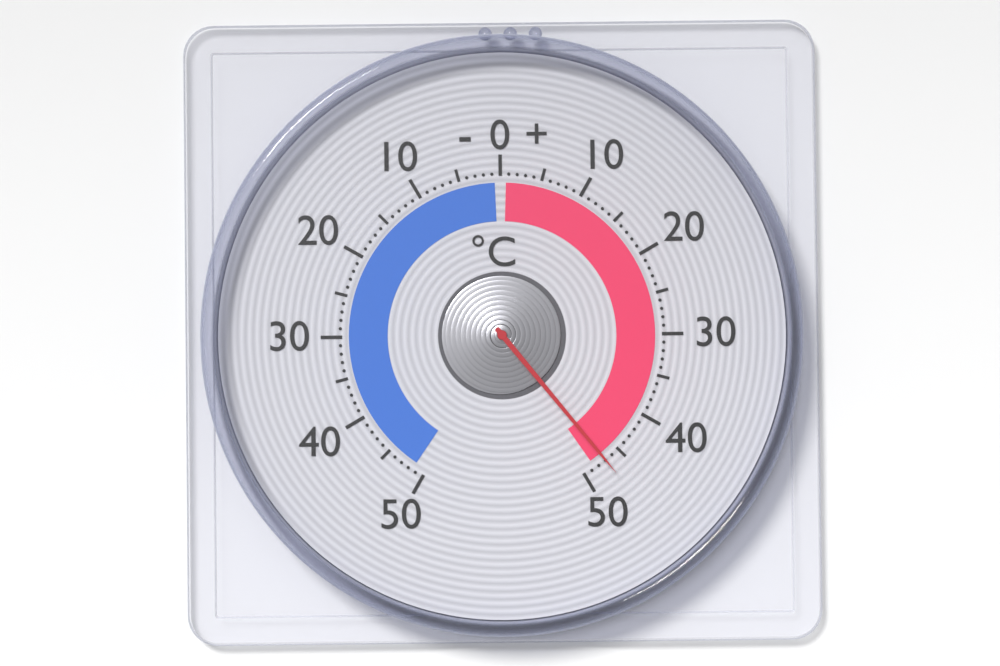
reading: 47 °C
